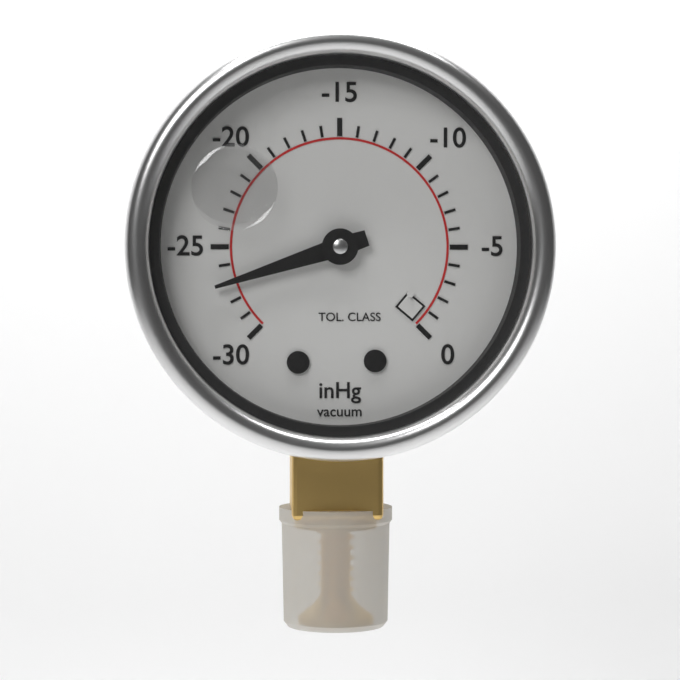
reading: -27 inHg
